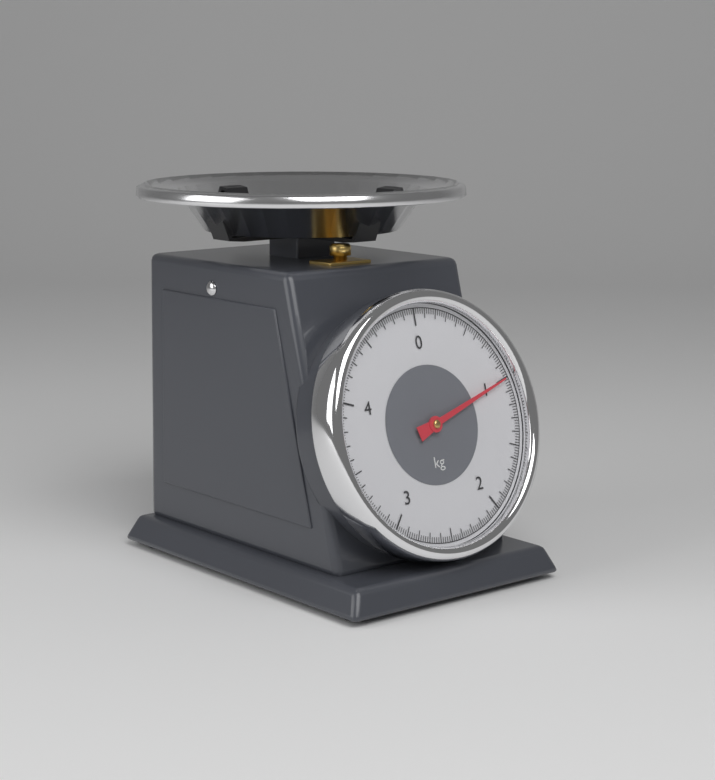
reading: 1.00 kg
